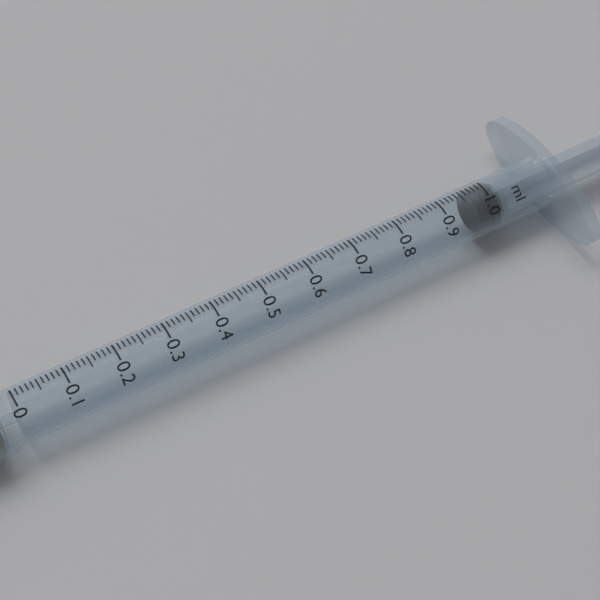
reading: 0.97 ml
